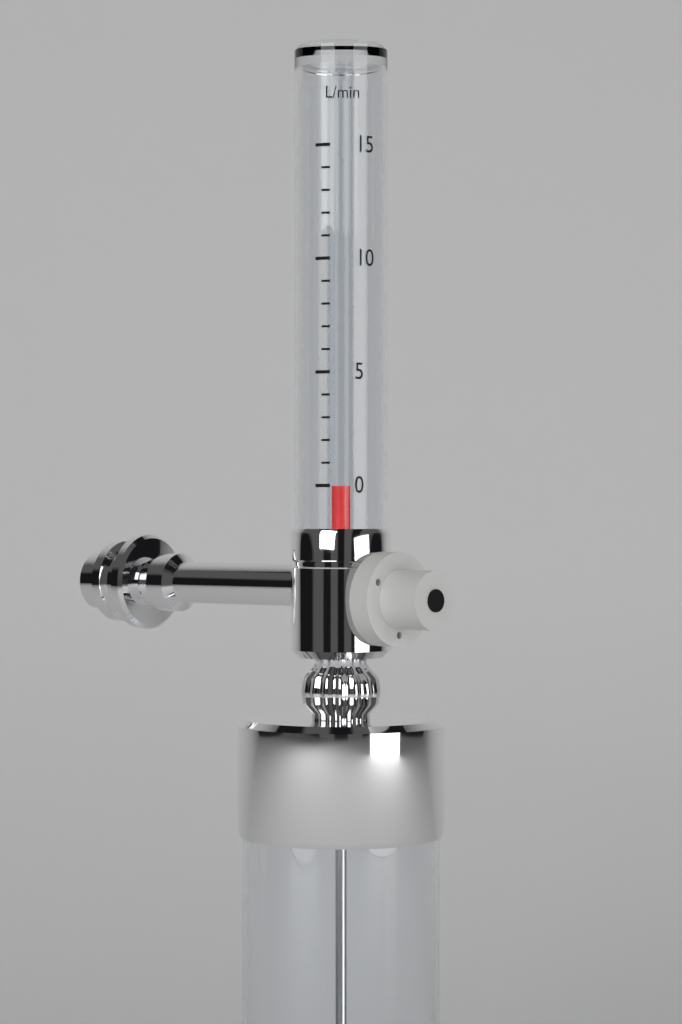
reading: 0 L/min
